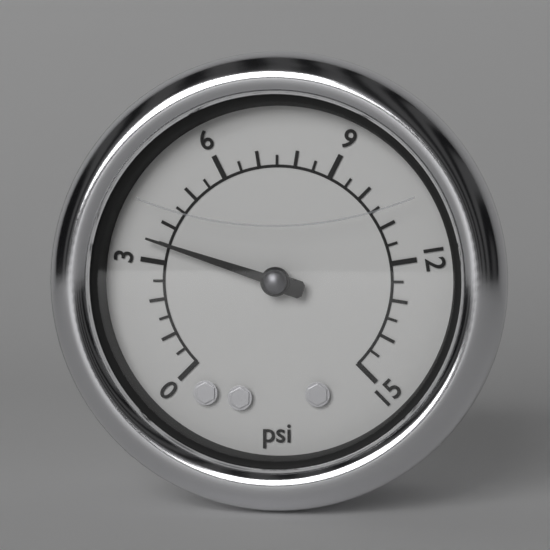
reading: 3.5 psi
